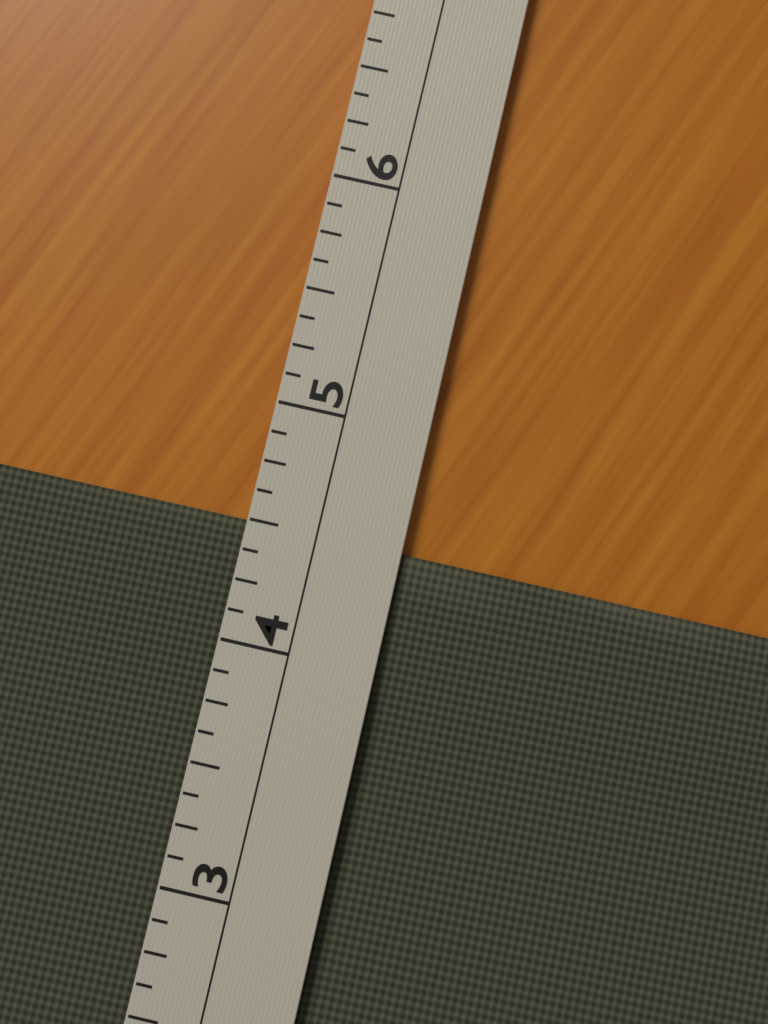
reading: 4.500 (no unit)
